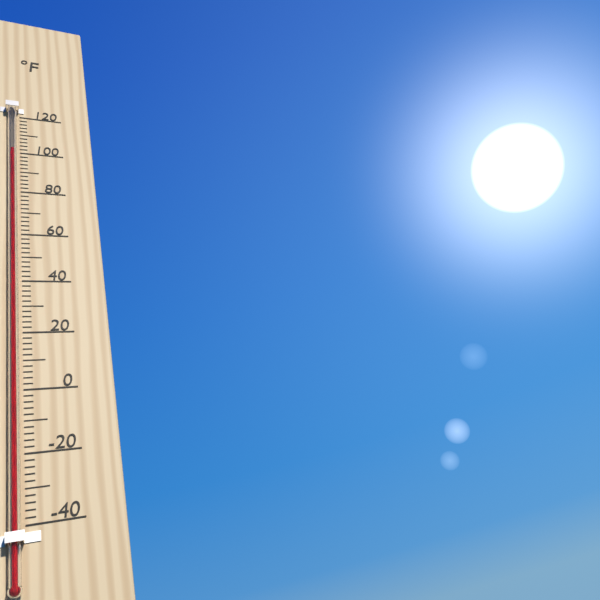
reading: 100 °F
